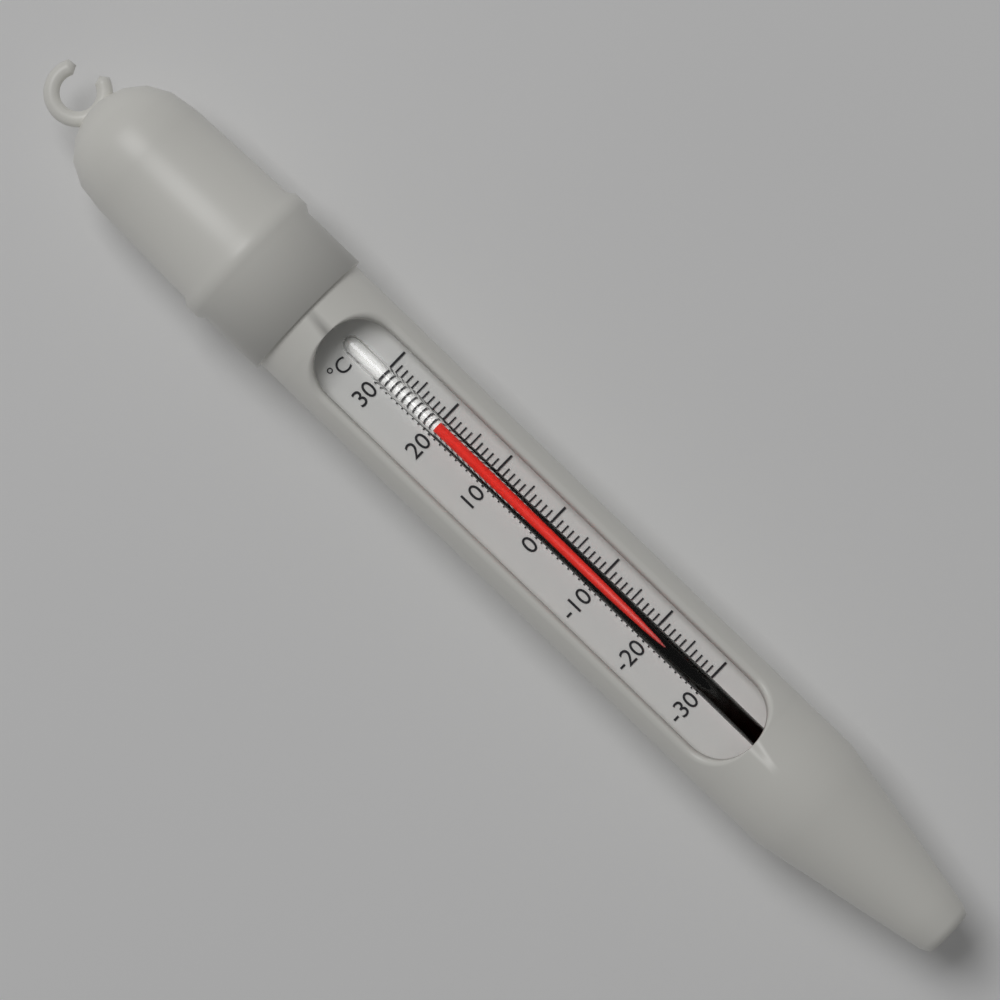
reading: 20 °C
